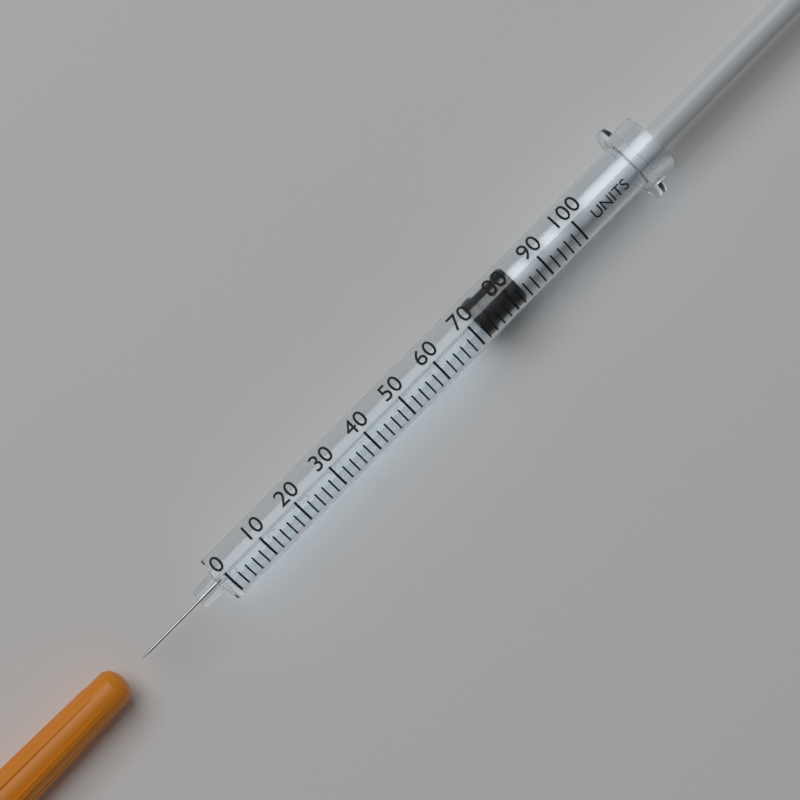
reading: 72 units
